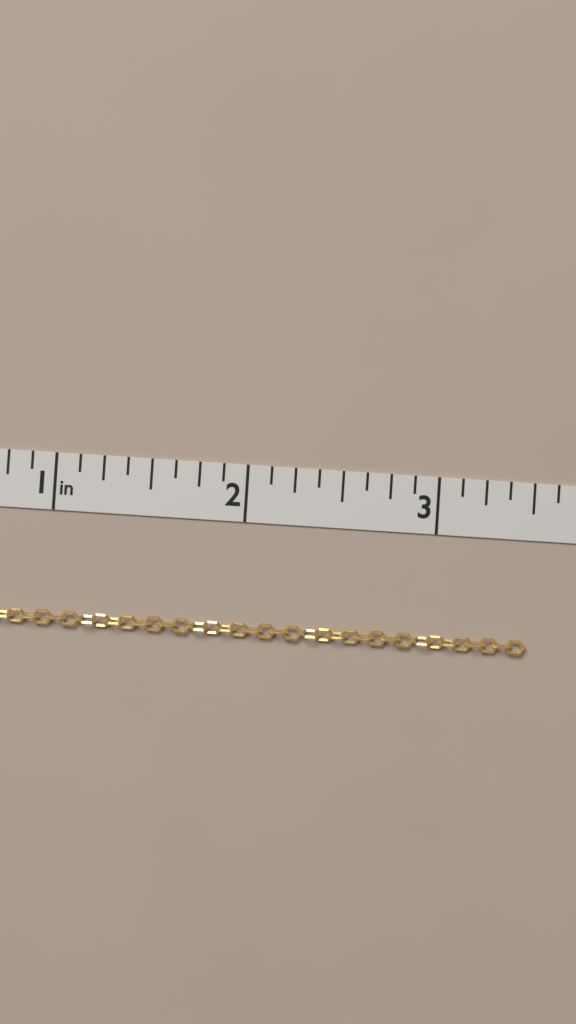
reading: 3.500 in
